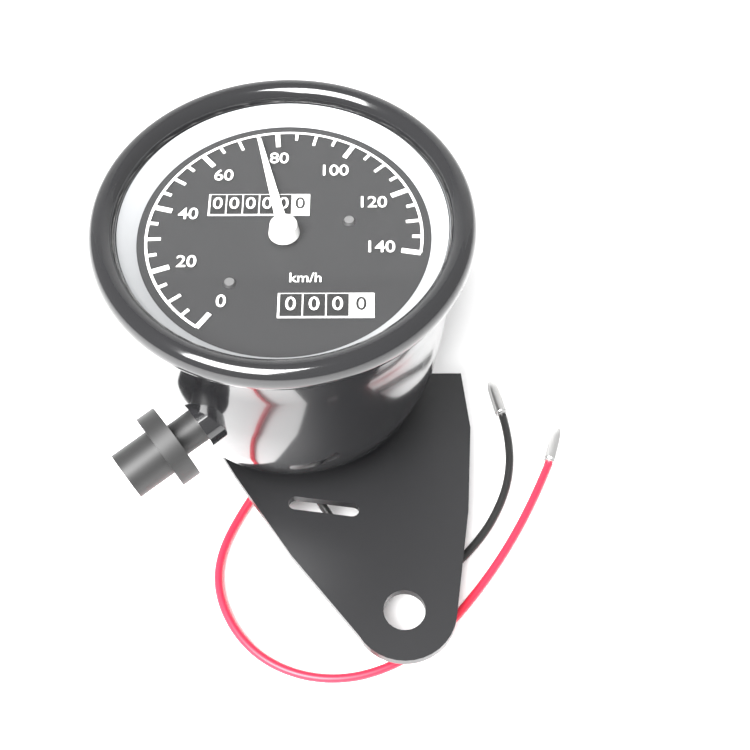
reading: 75 km/h
